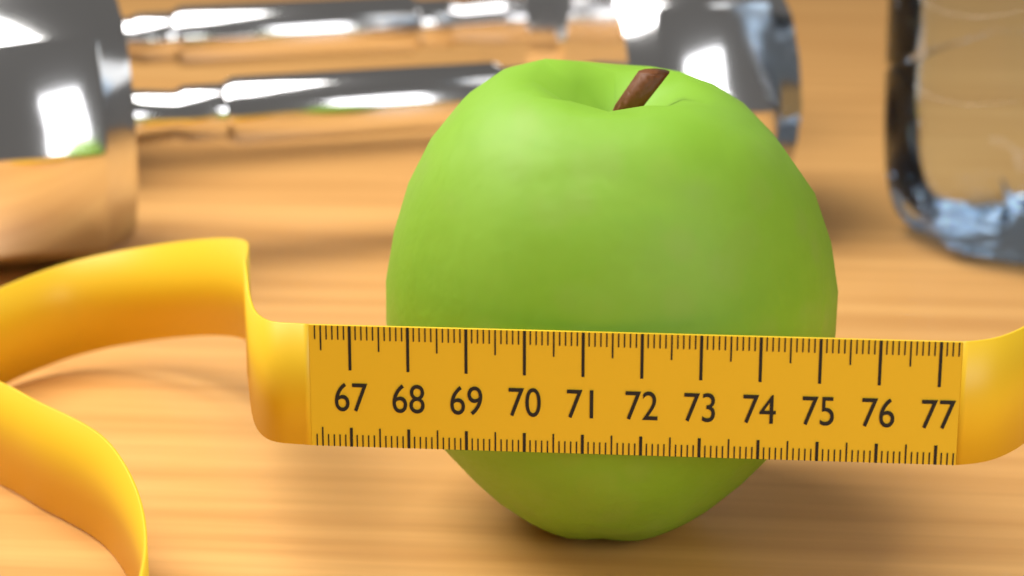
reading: 75.5 (no unit)
